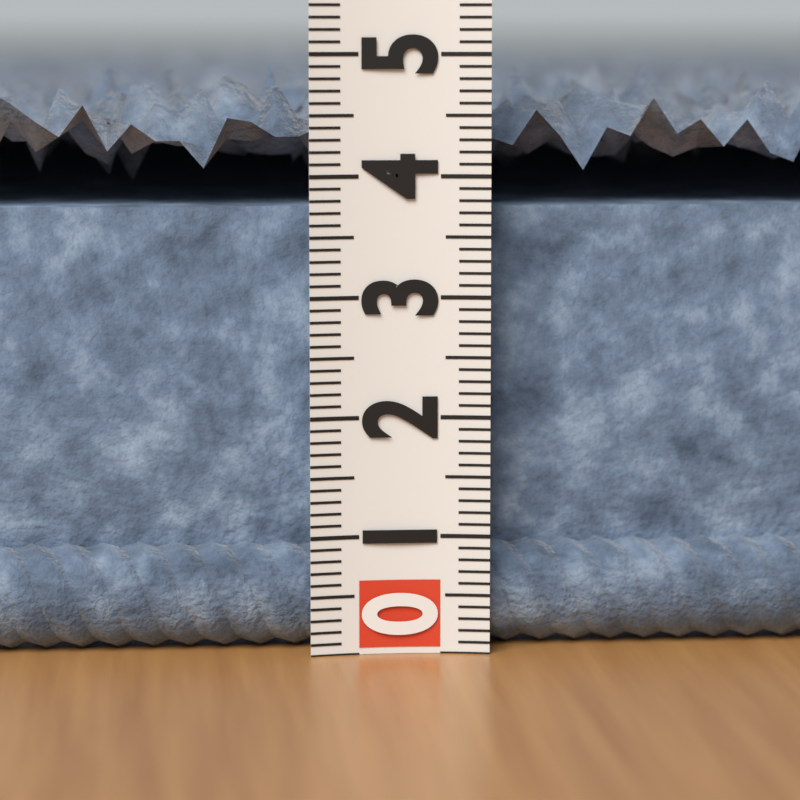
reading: 4.9 (no unit)
